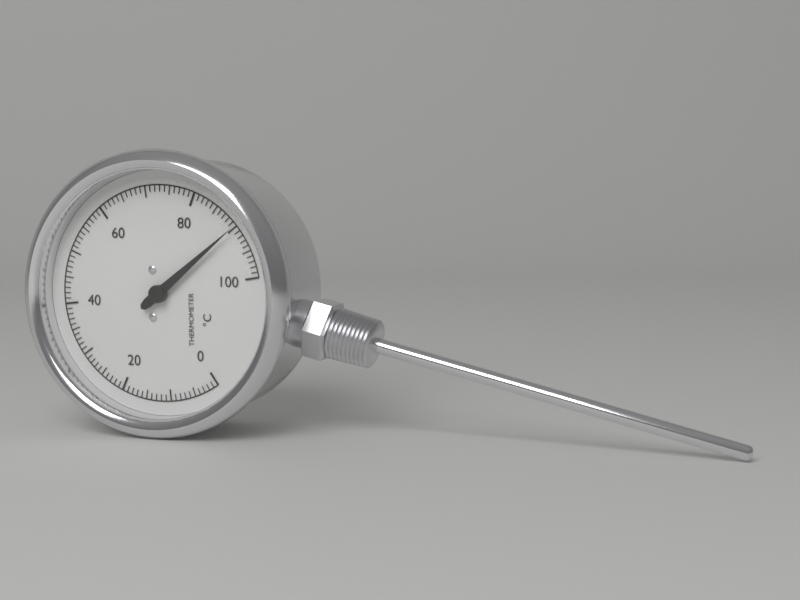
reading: 90 °C
